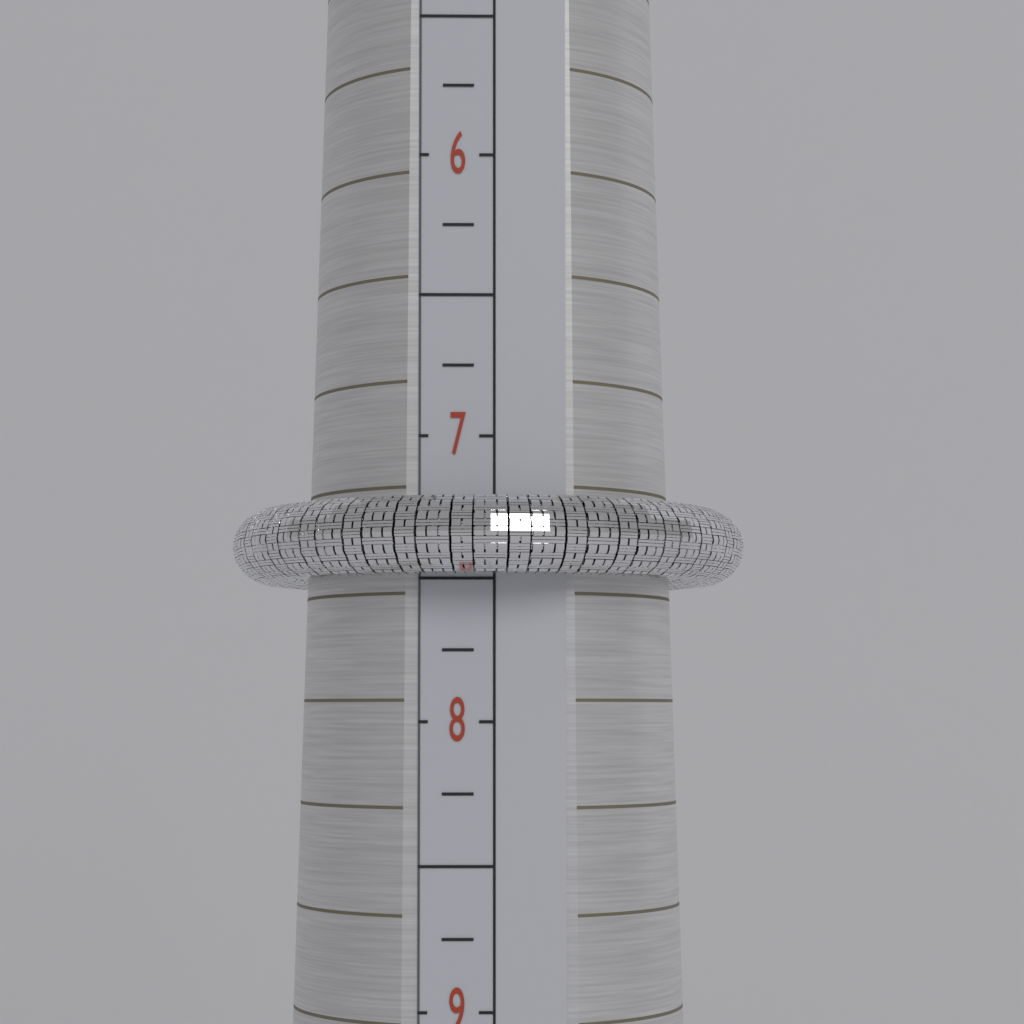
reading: 7.50 (no unit)
